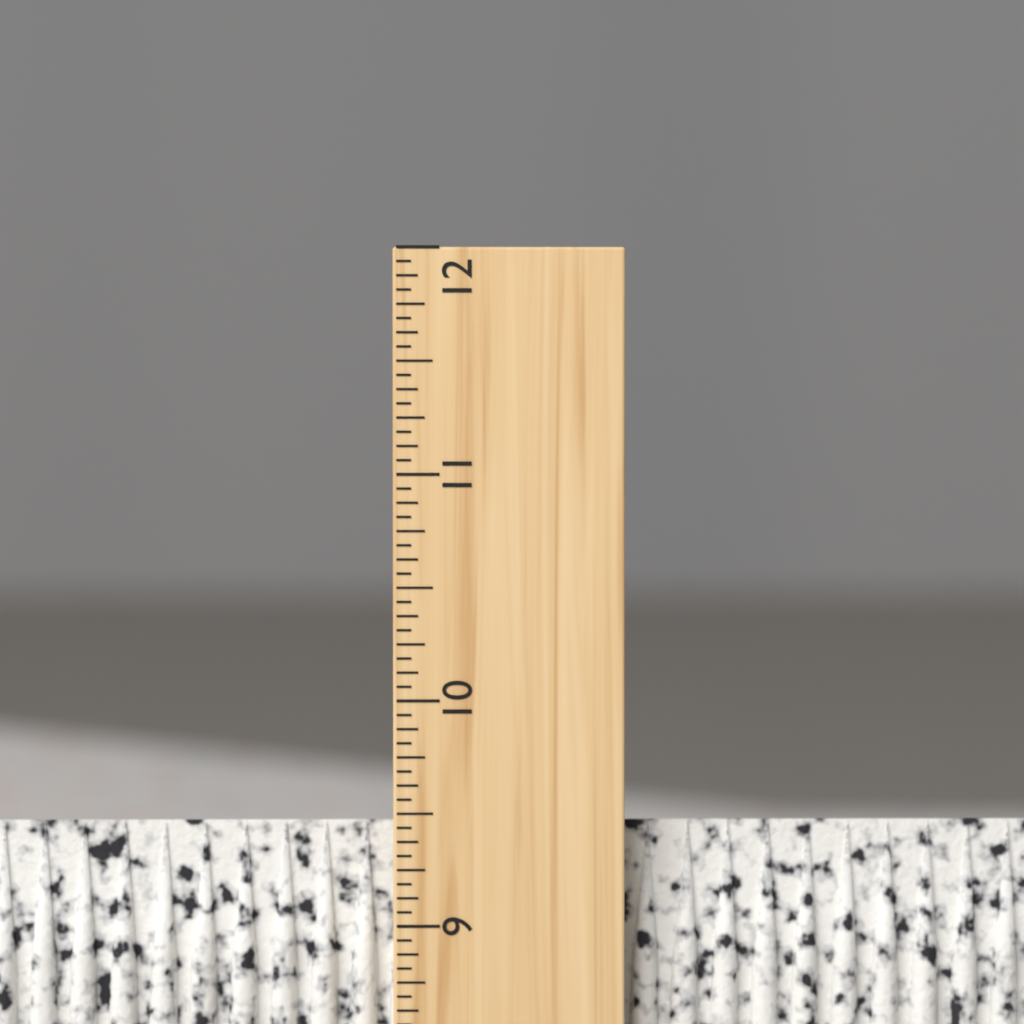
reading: 9.4375 inch
